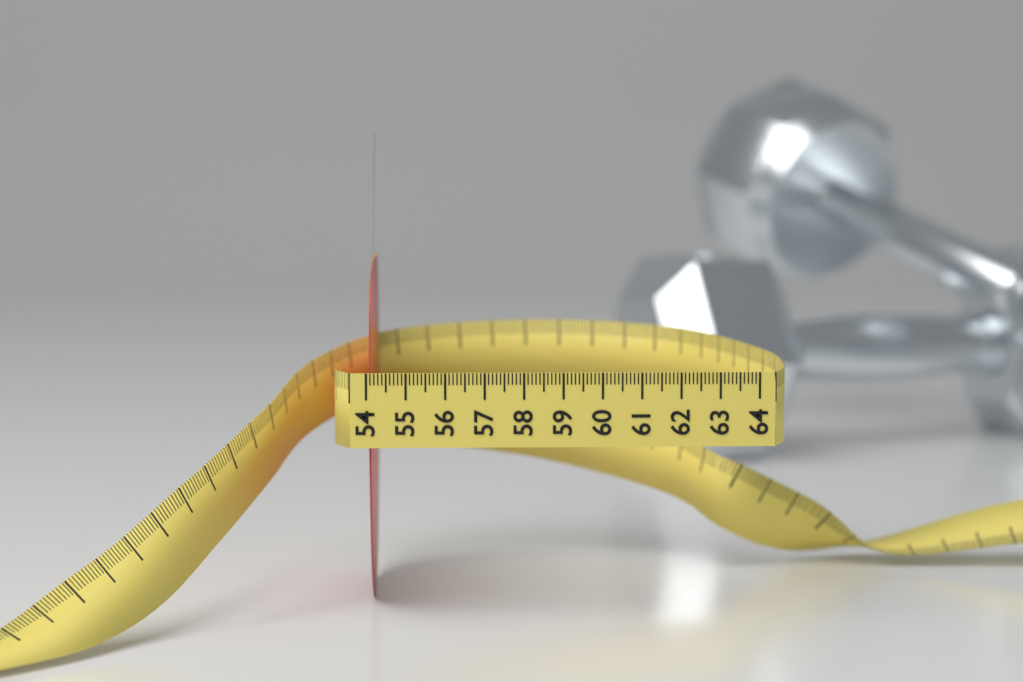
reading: 54.2 (no unit)
